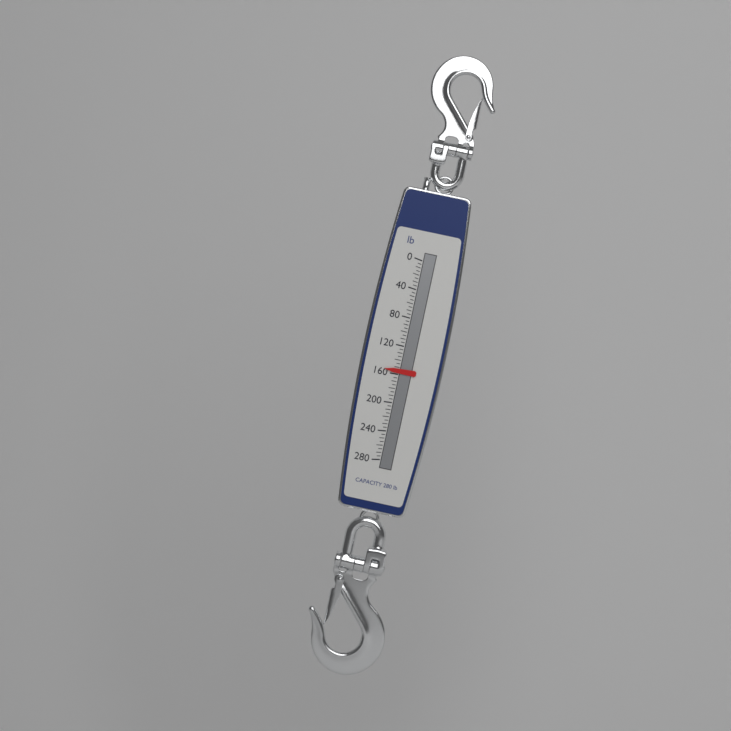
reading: 155 lb
